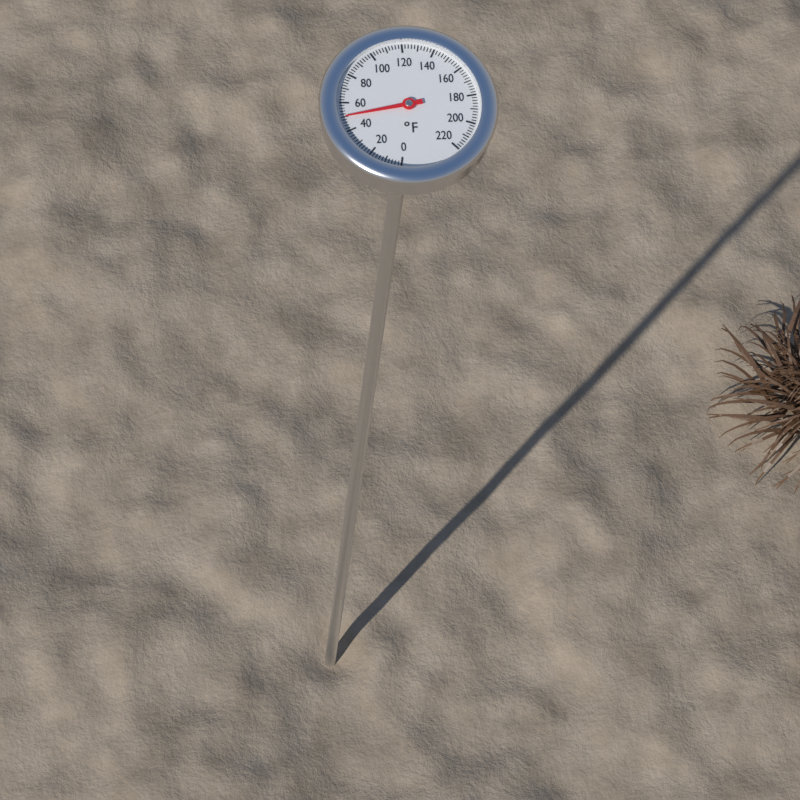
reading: 50 °F
